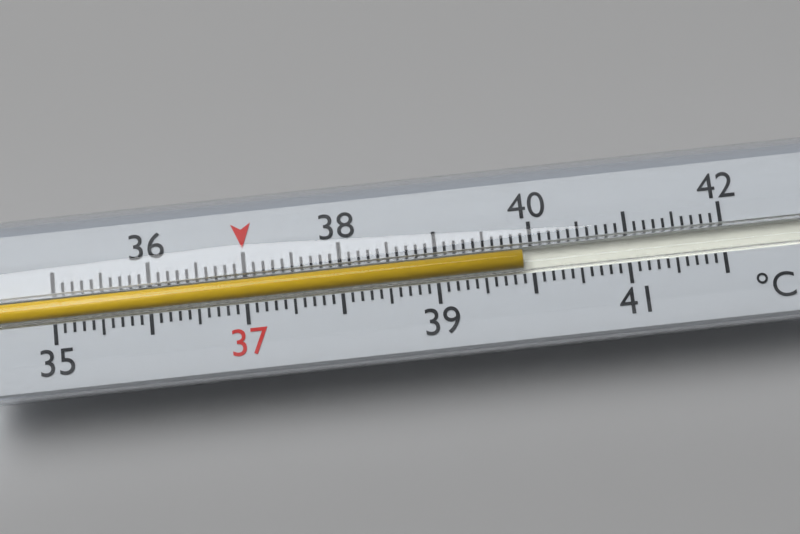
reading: 39.9 °C
